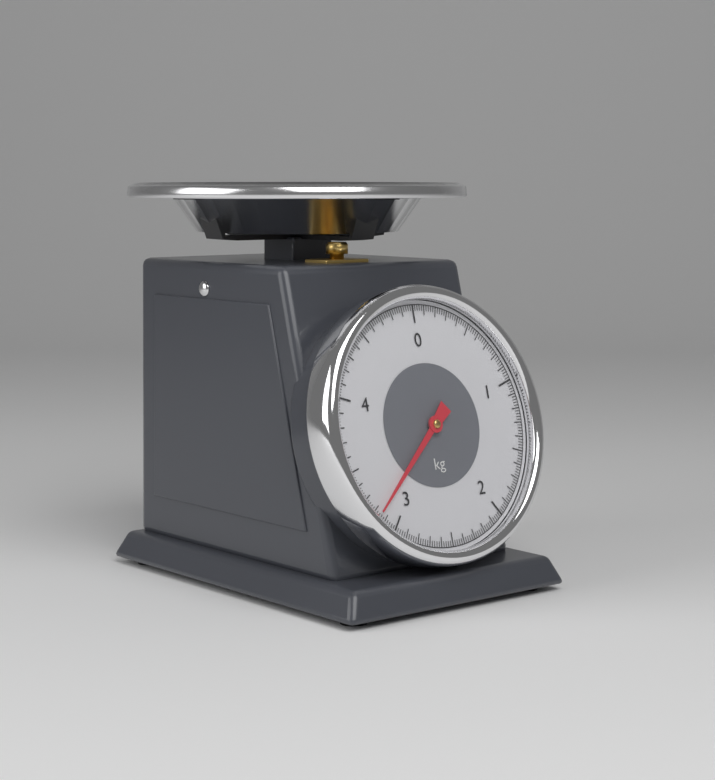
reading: 3.16 kg
